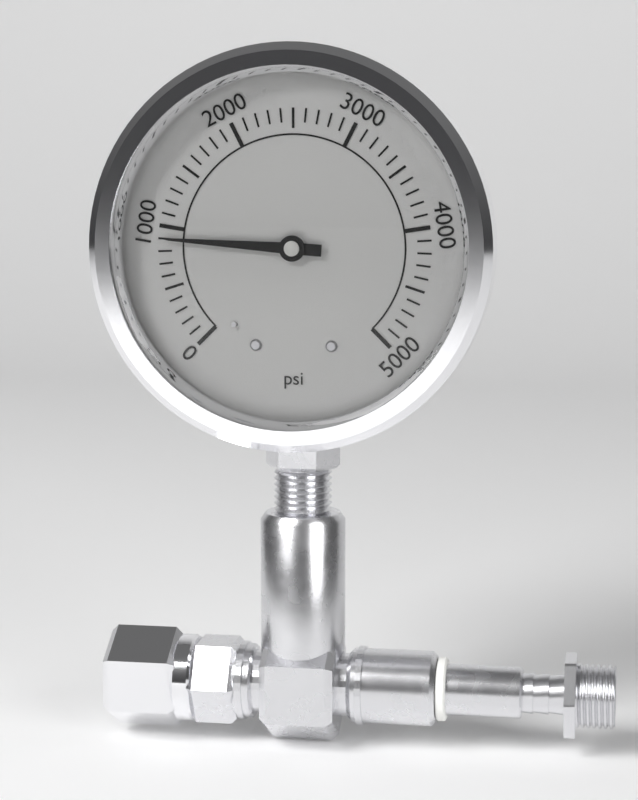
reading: 900 psi
